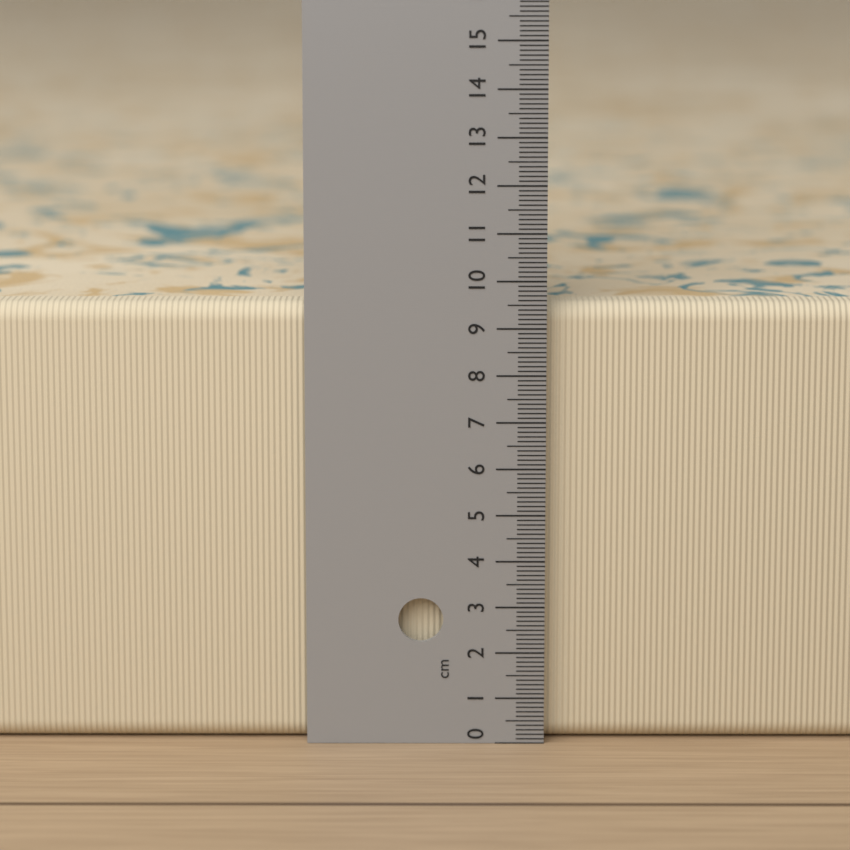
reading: 9.5 cm
